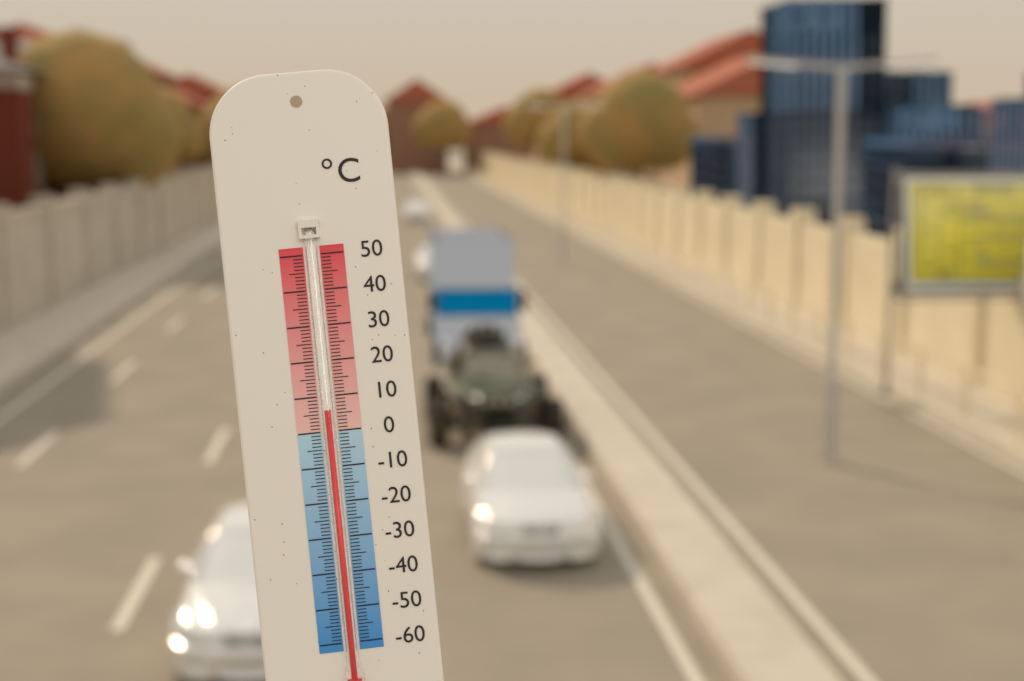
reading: 6 °C
